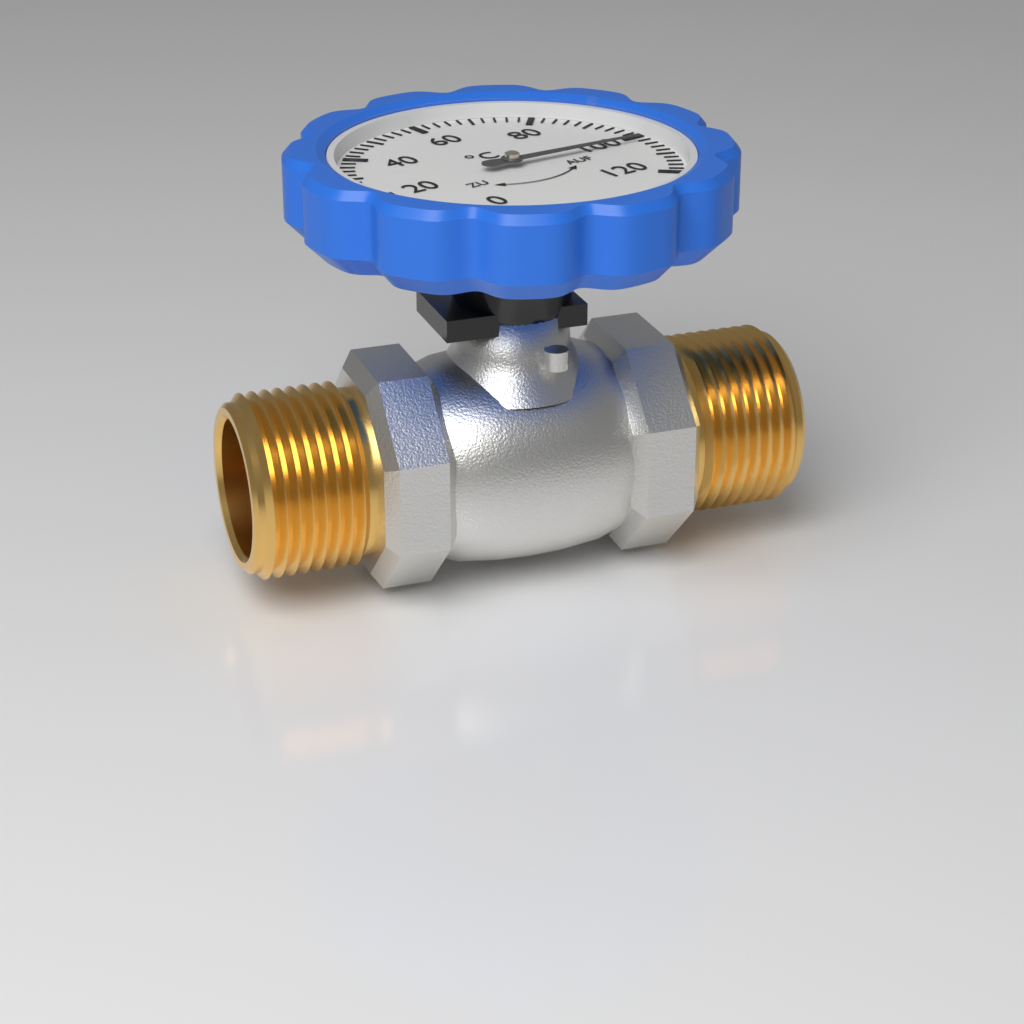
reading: 102 °C
